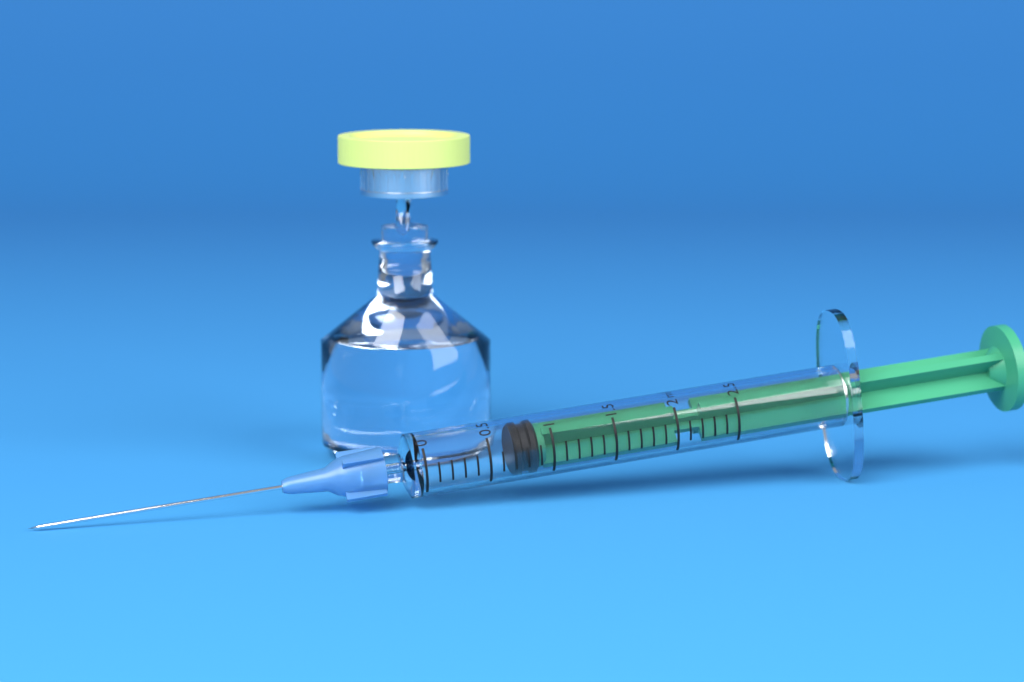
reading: 0.7 ml
